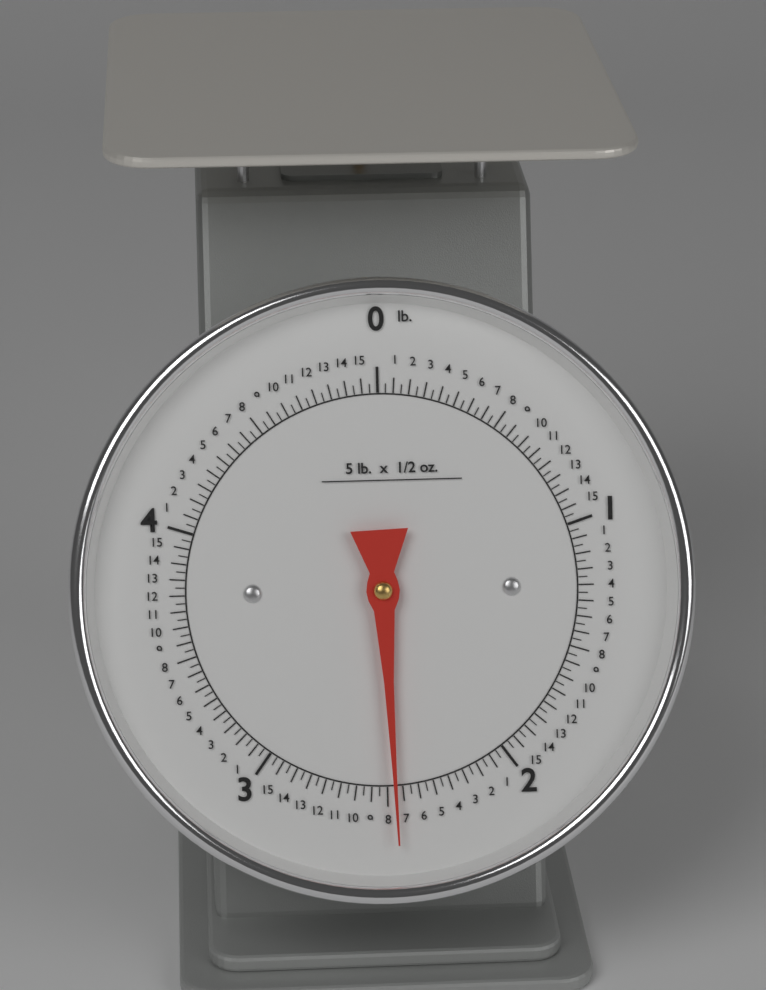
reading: 2.46875 lb
